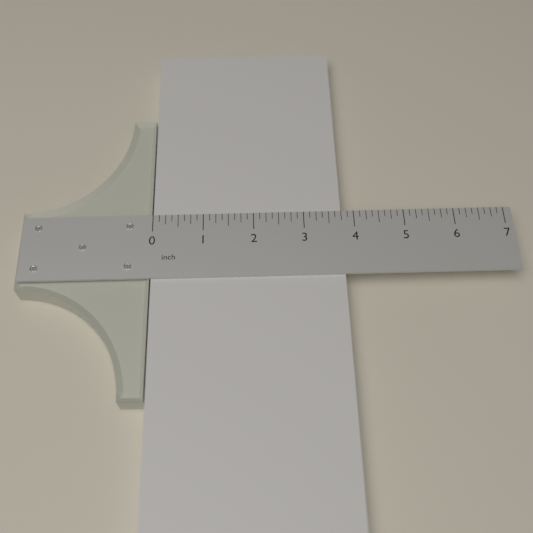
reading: 3.750 inch
